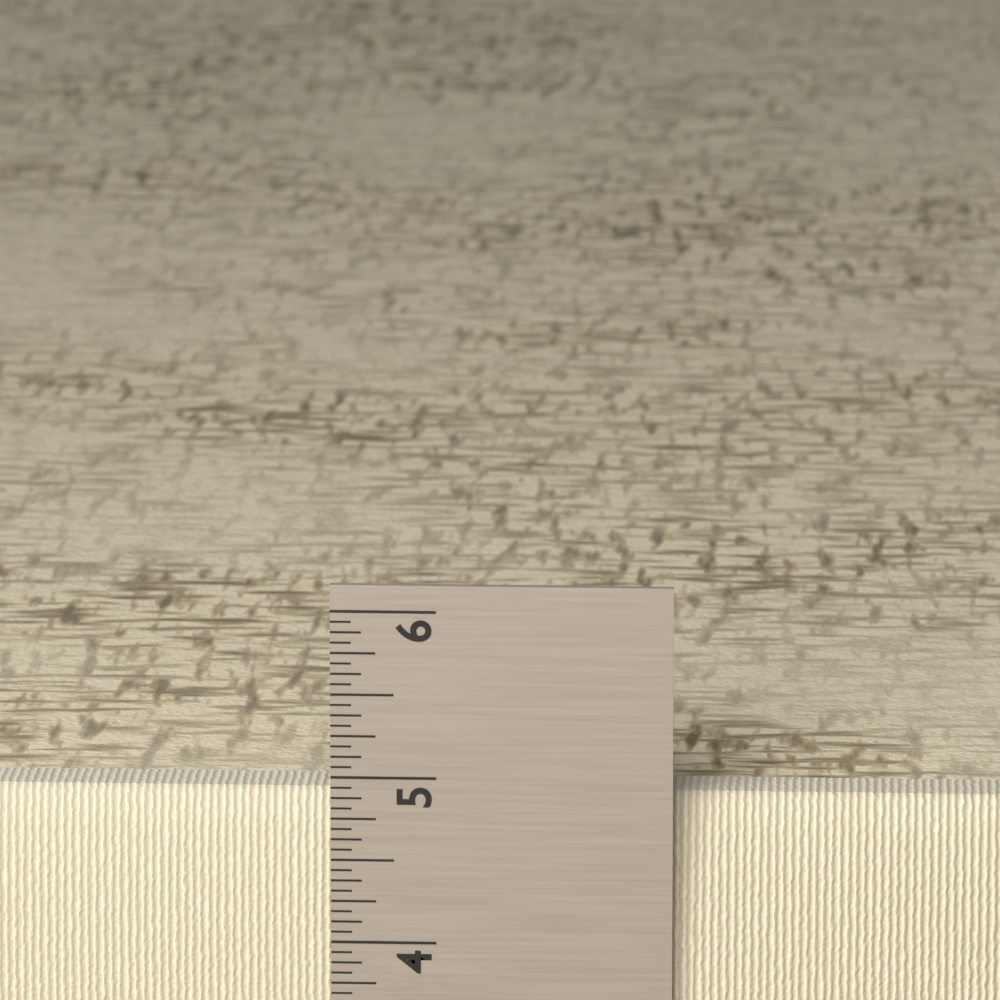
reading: 4.8750 in
